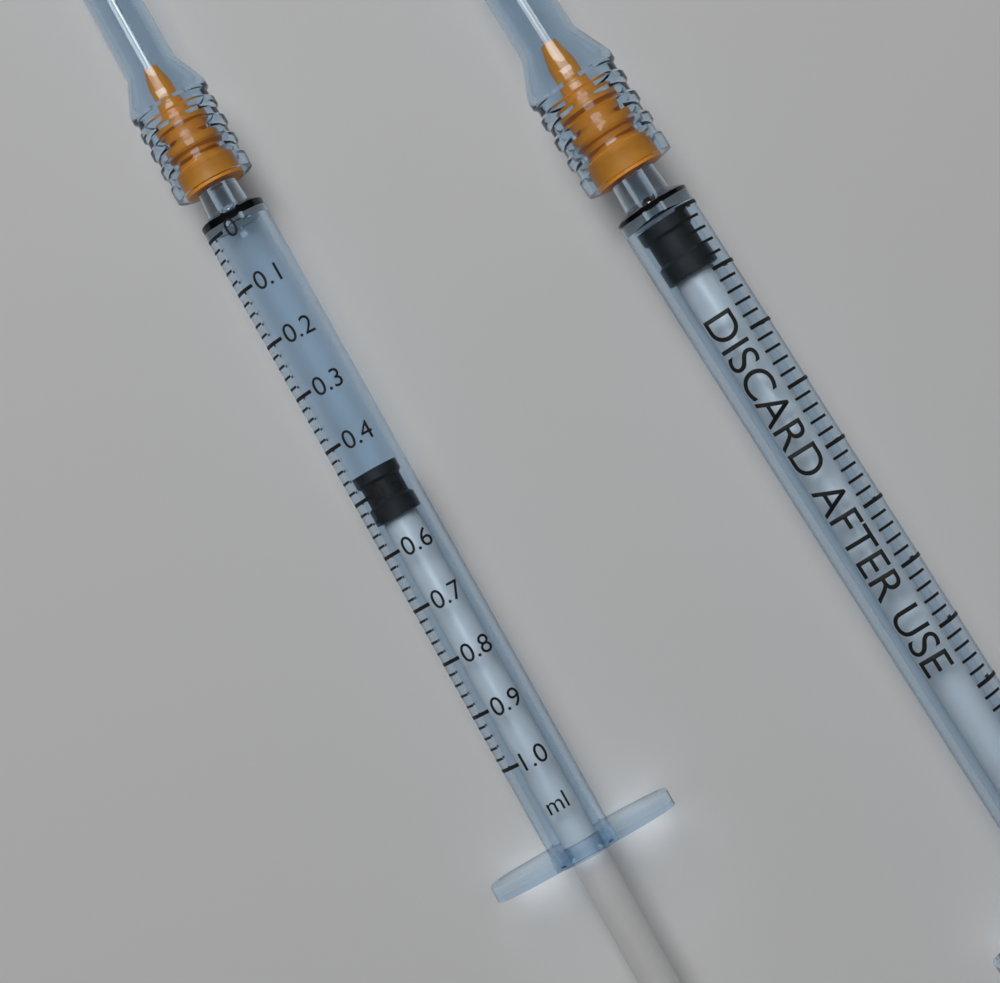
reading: 0.46 ml
